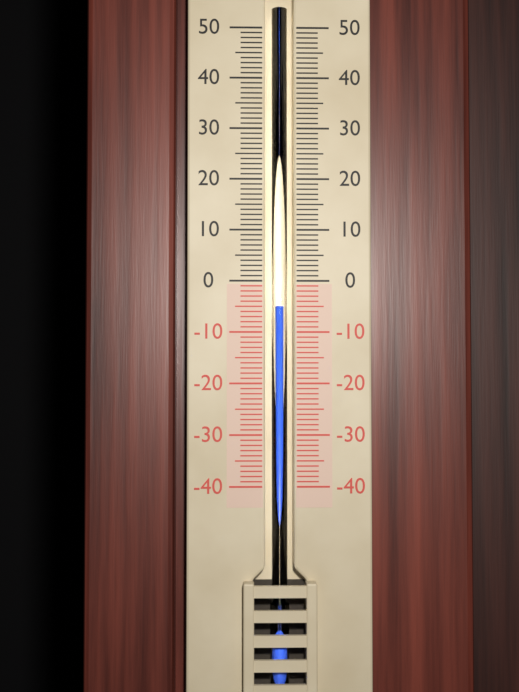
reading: -5 (no unit)
